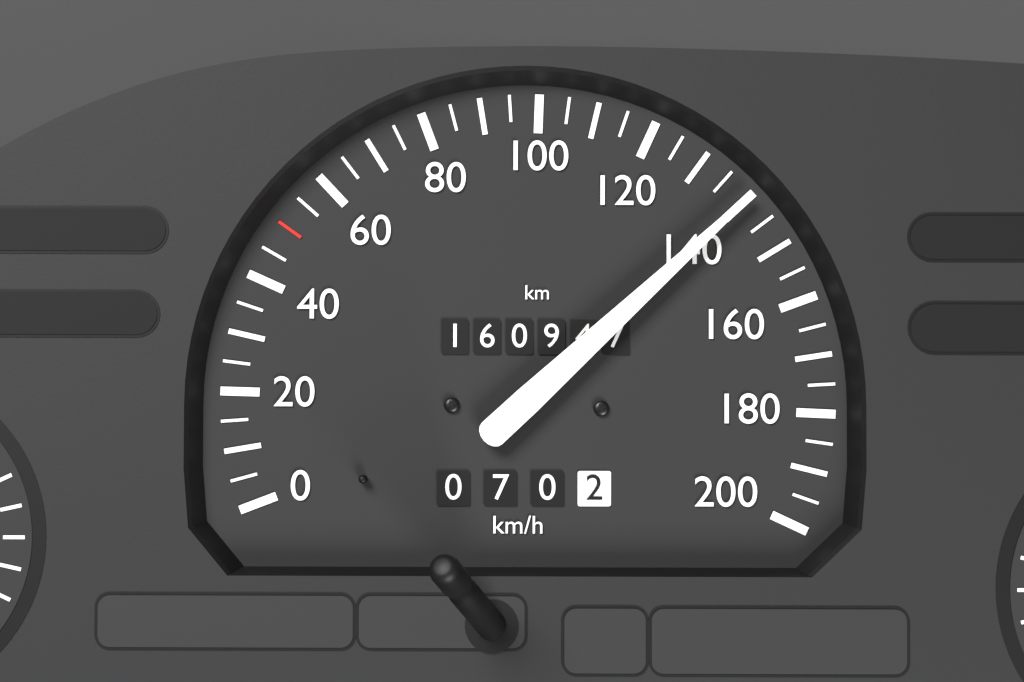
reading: 140 km/h
